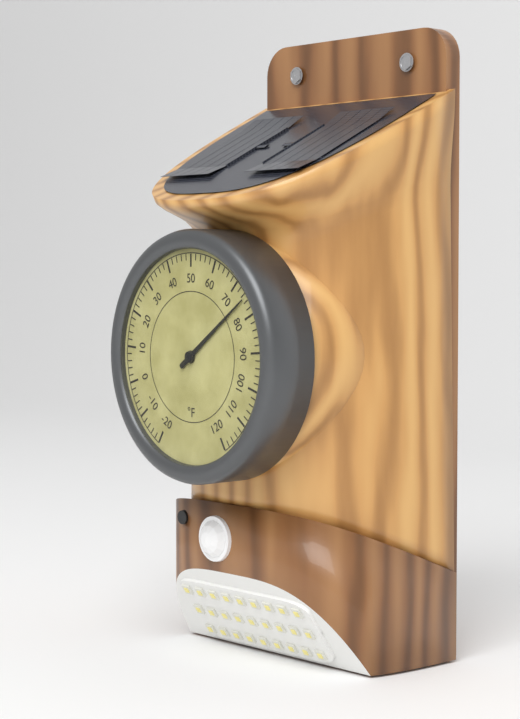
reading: 75 °F
